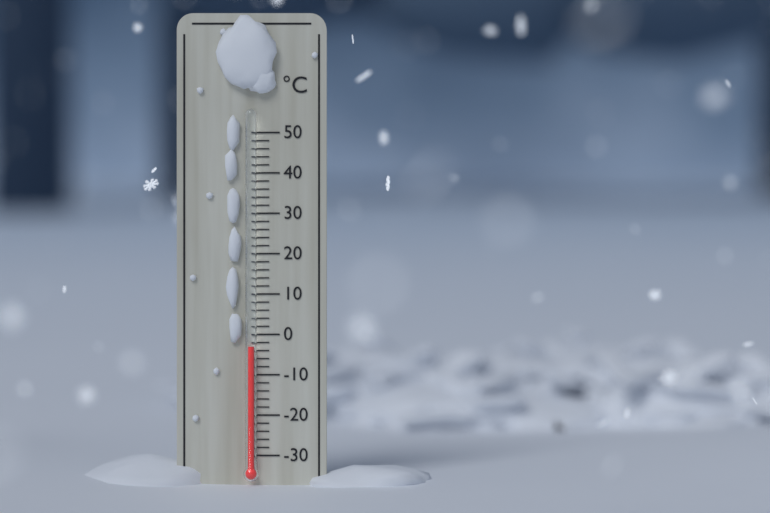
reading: -3 °C
